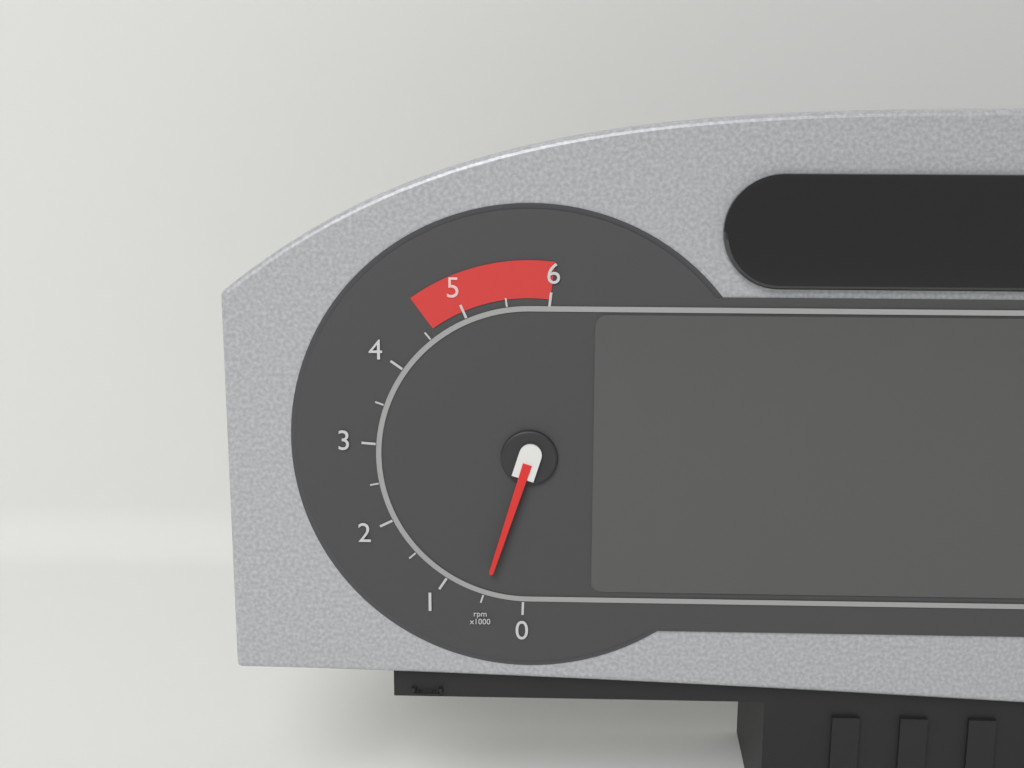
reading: 0.5 rpm x1000
